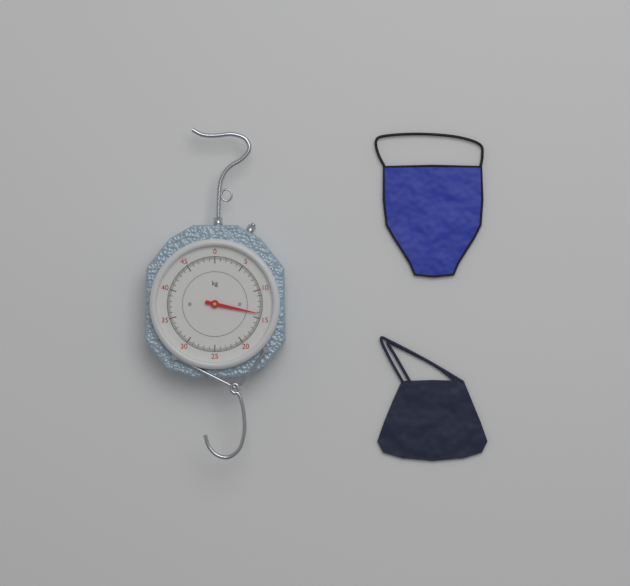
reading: 14.2 kg
